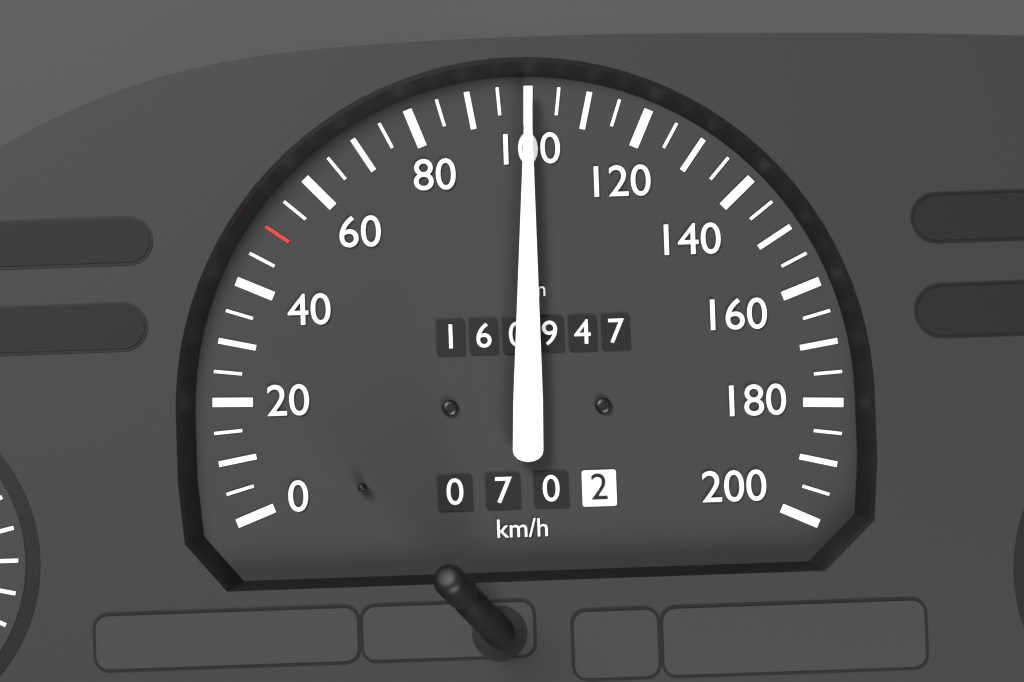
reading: 100 km/h
